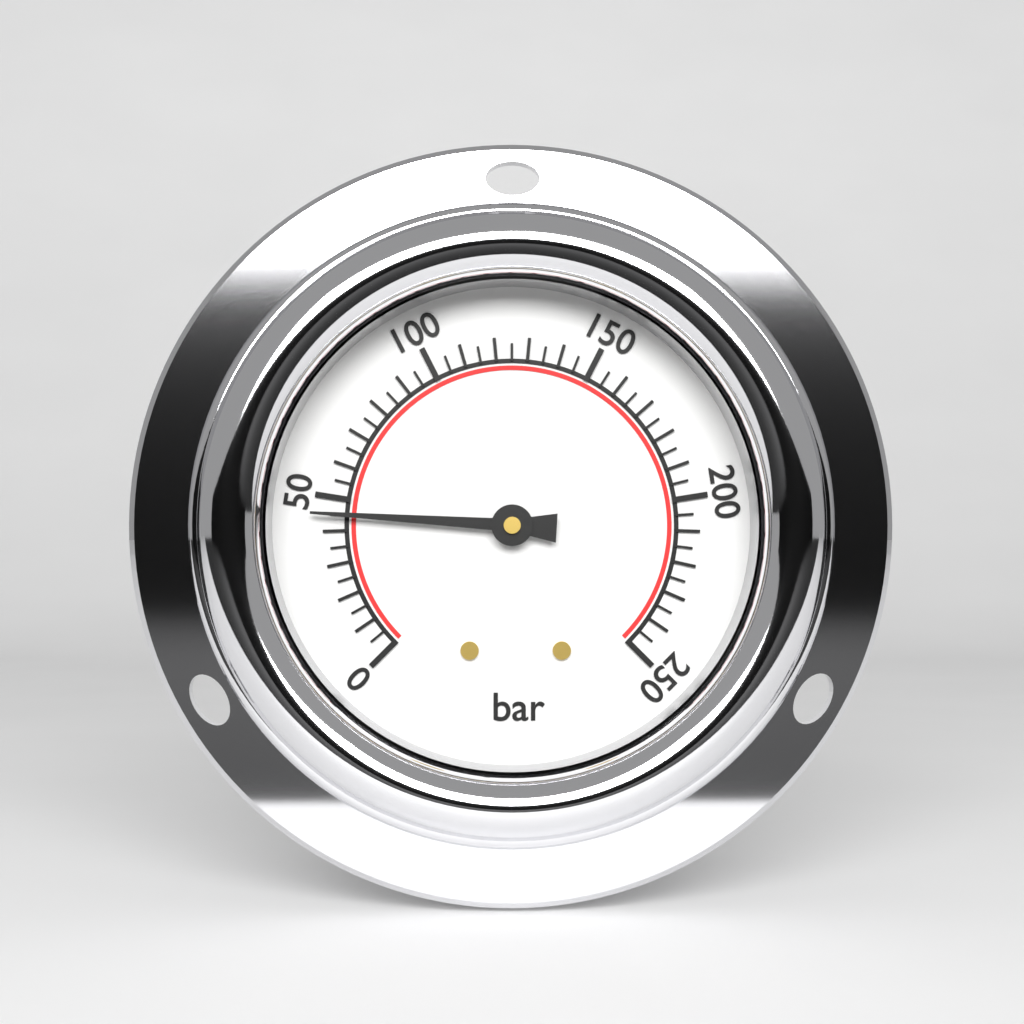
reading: 45 bar
